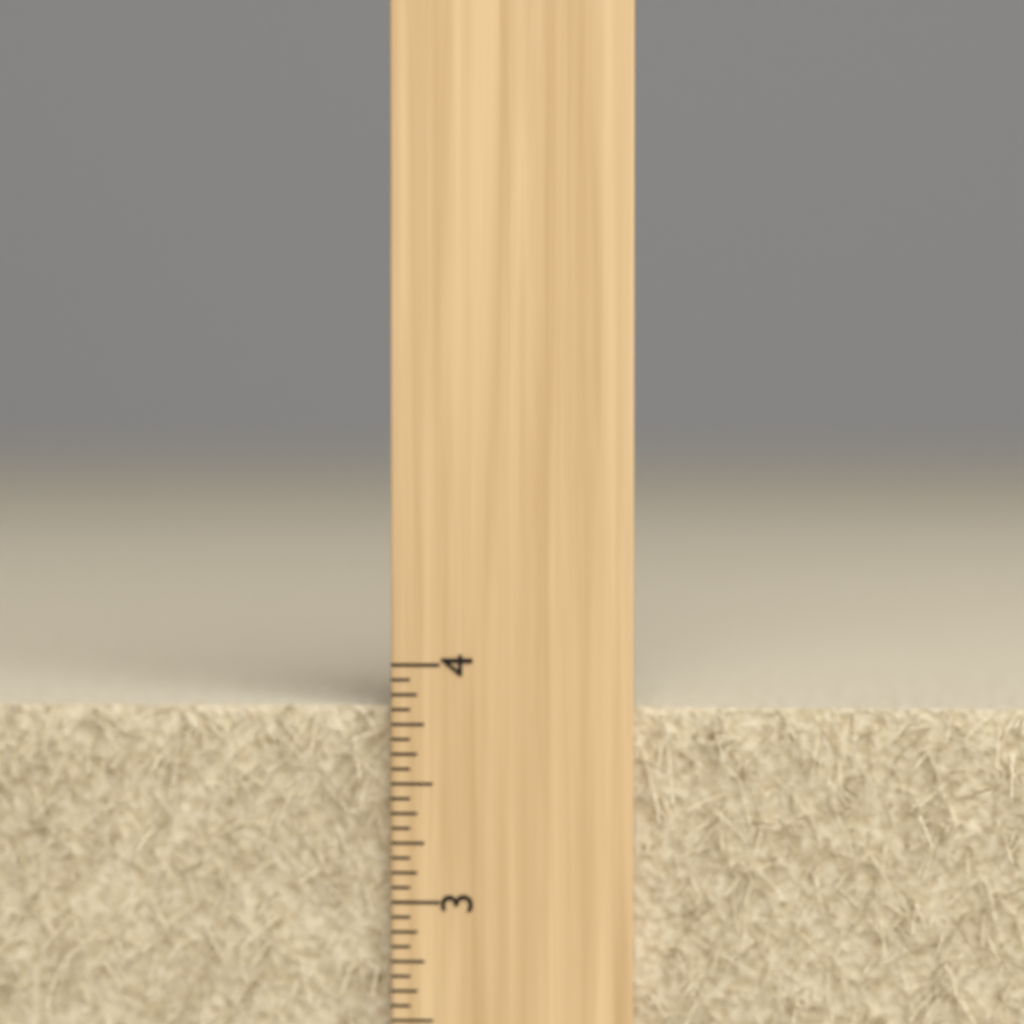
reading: 3.8125 inch
